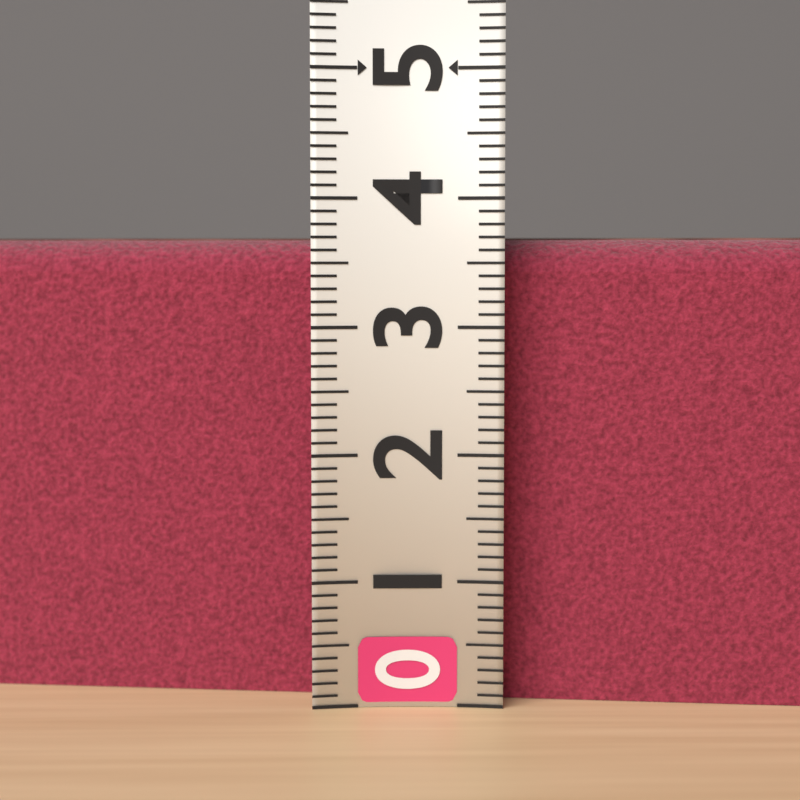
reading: 3.7 (no unit)
